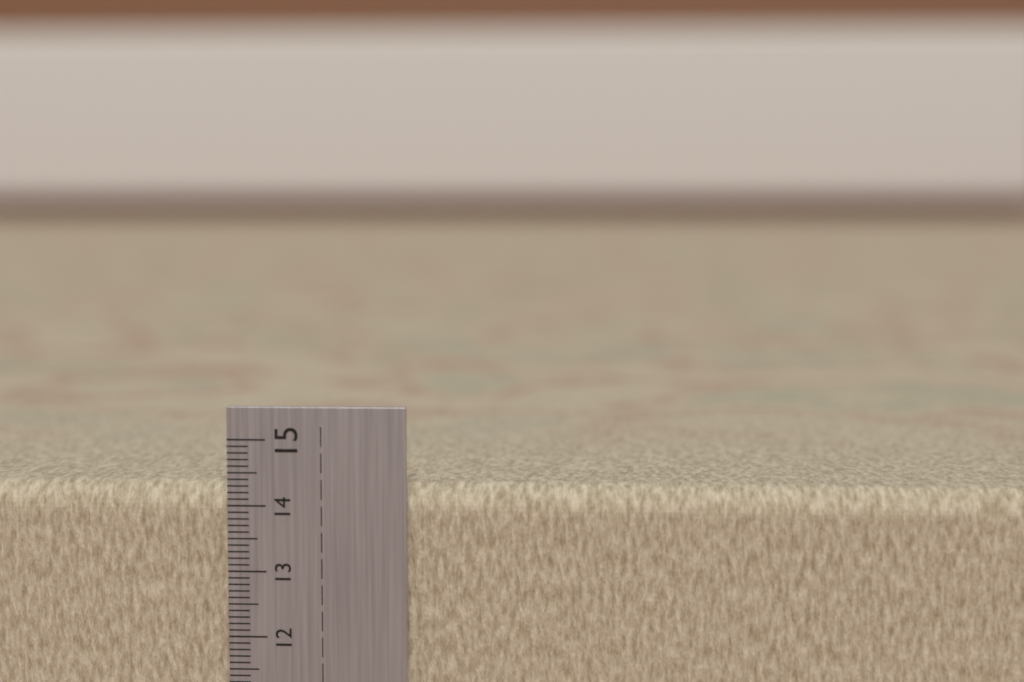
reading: 14.3 cm
